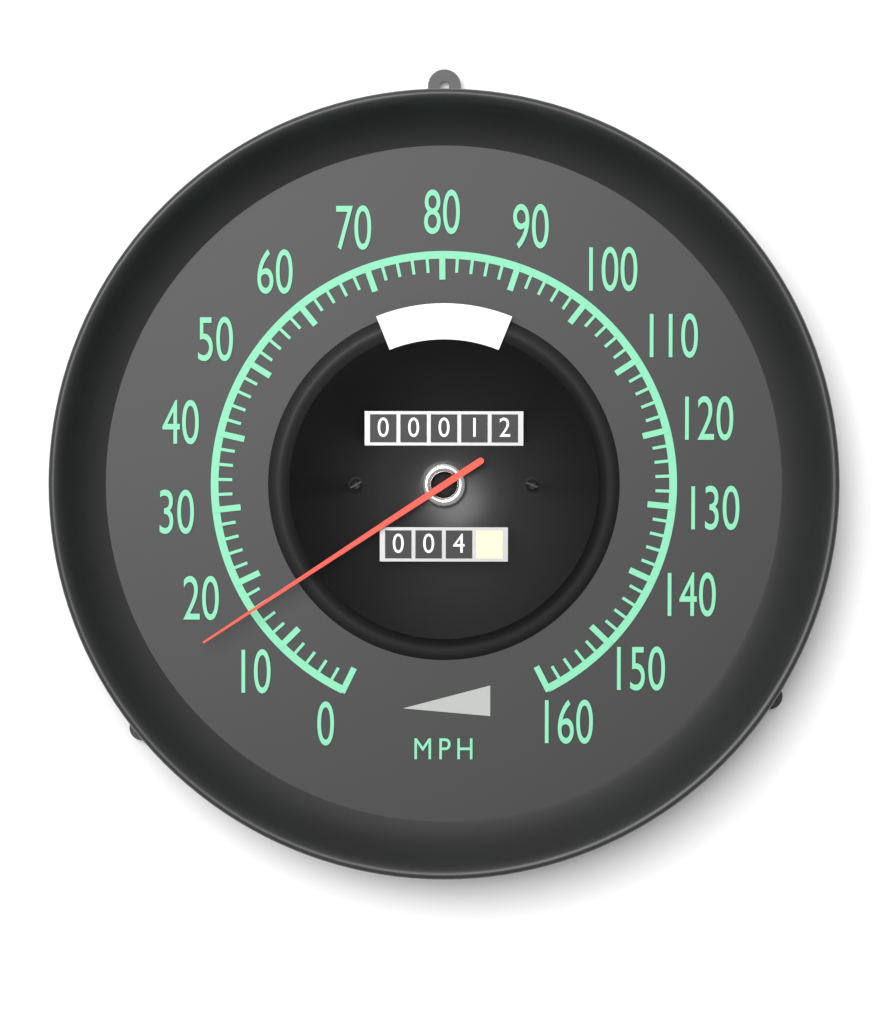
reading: 16 mph
